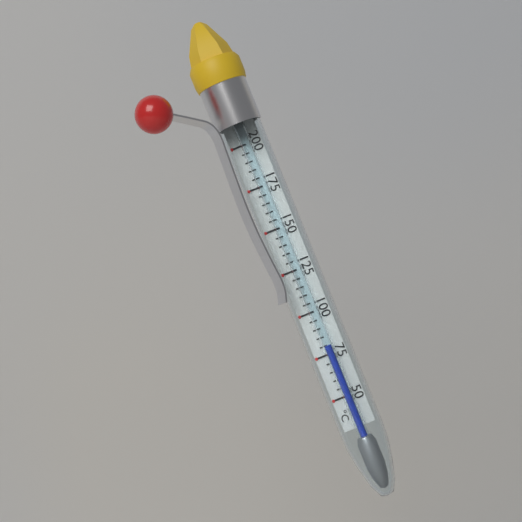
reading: 80 °C
